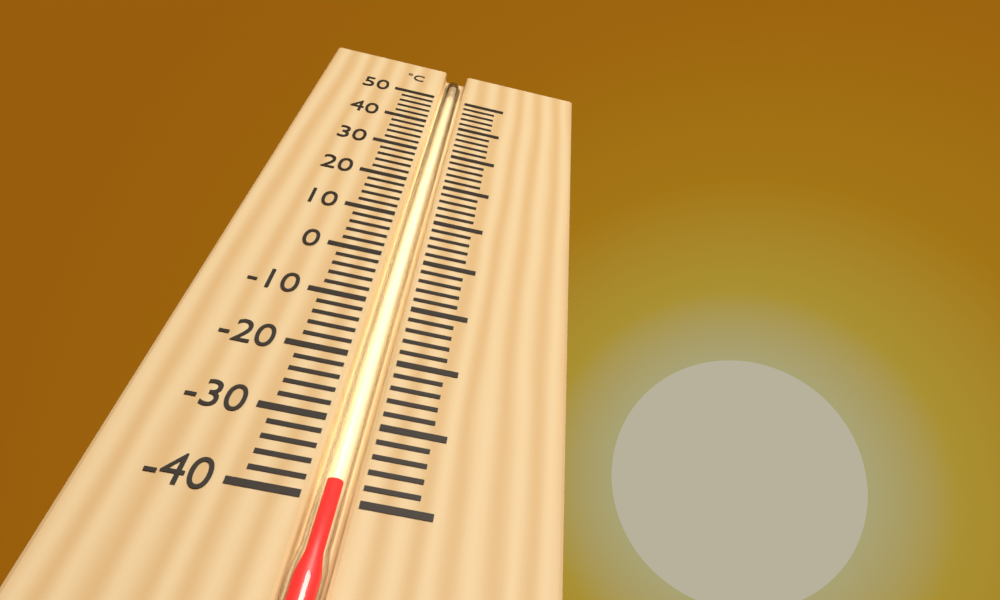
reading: -38 °C
